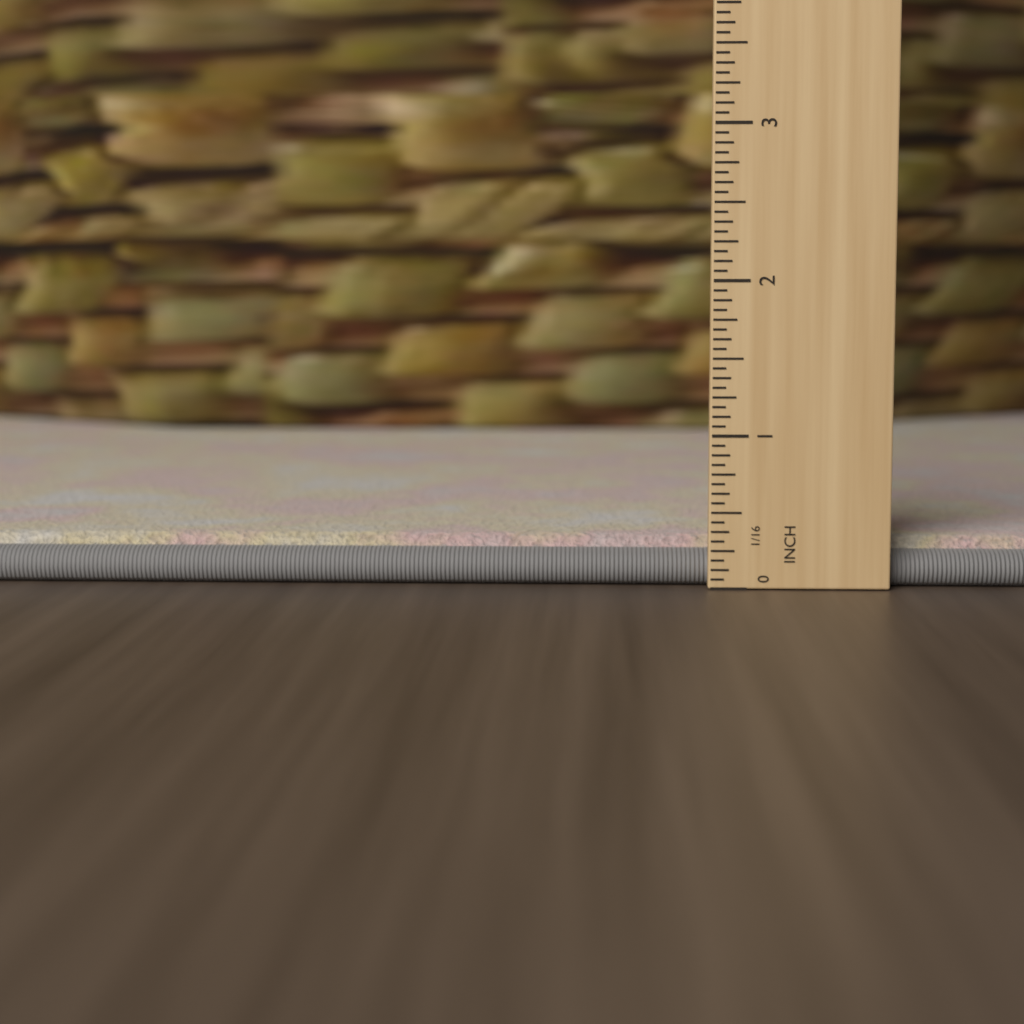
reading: 0.3125 in
